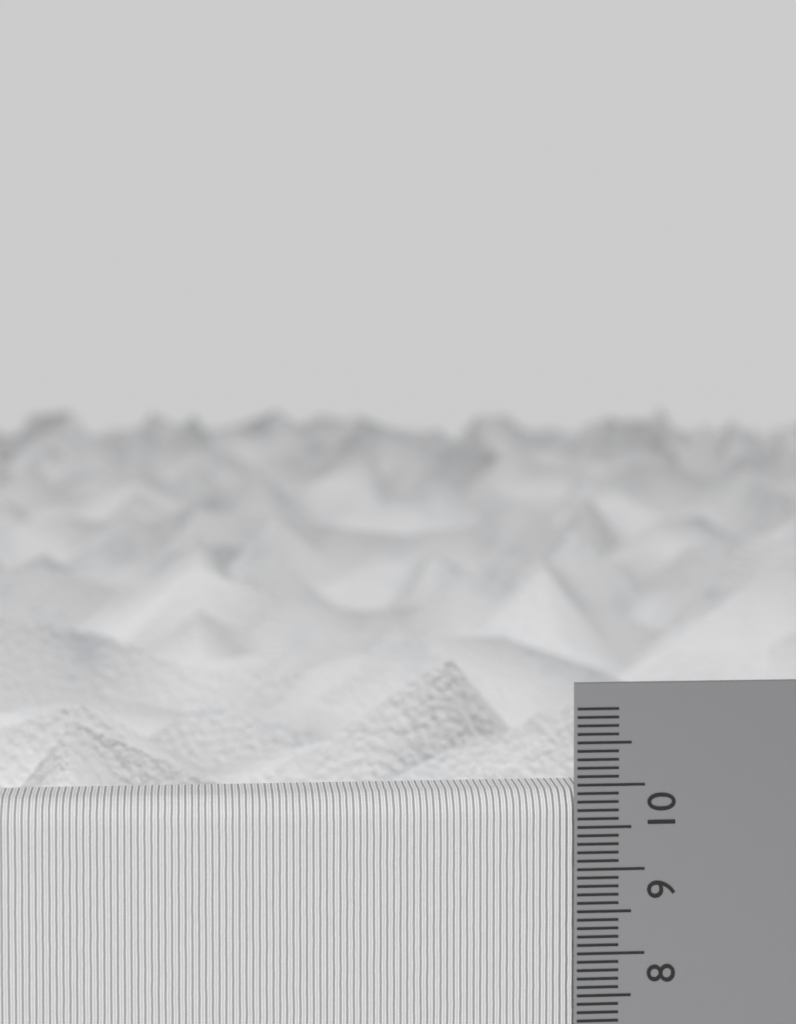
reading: 9.9 cm
